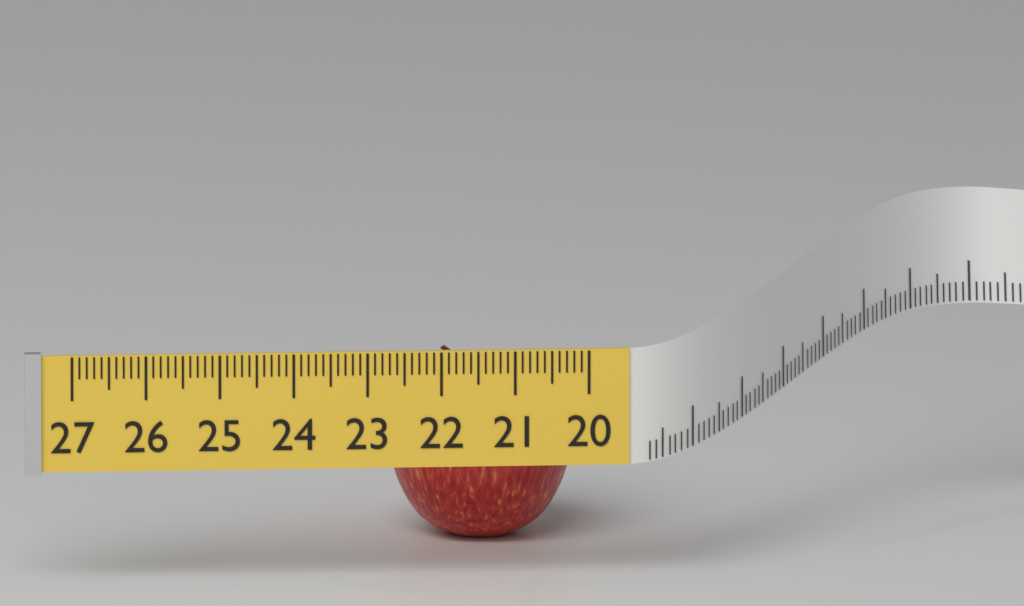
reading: 22.5 (no unit)
